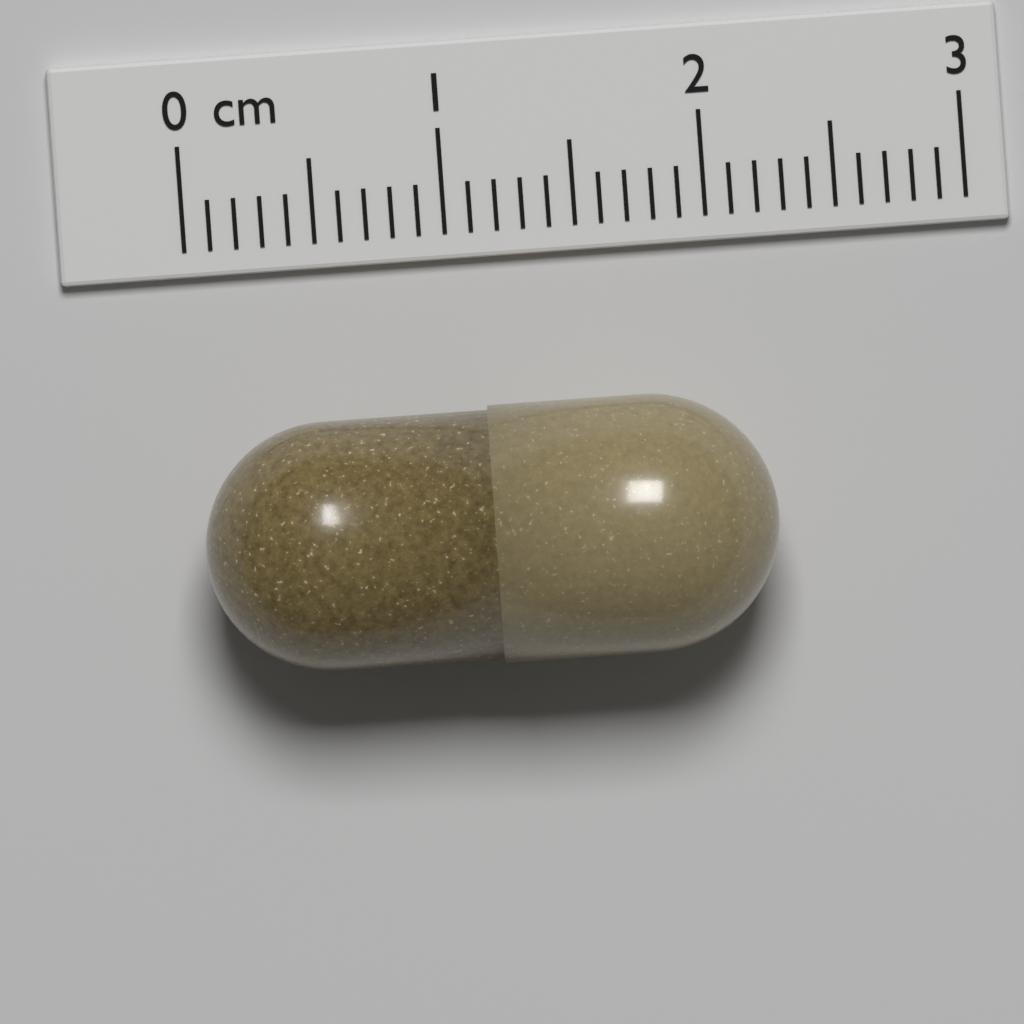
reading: 2.2 cm
